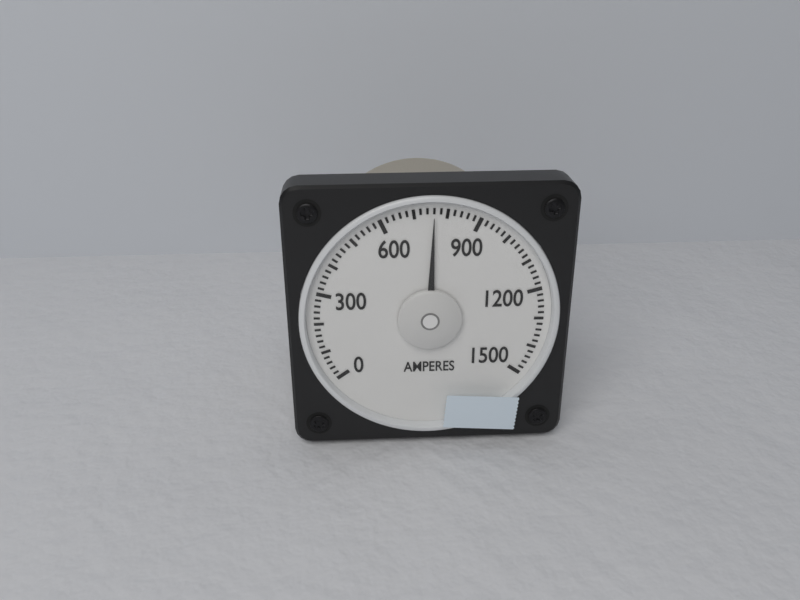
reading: 760 A
